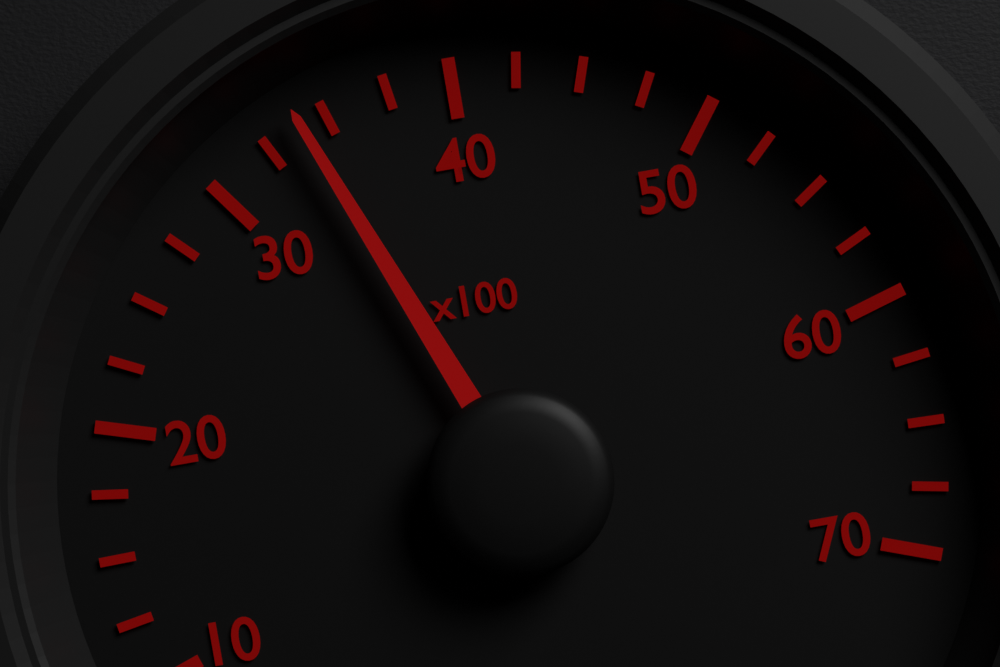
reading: 3400 (no unit)
